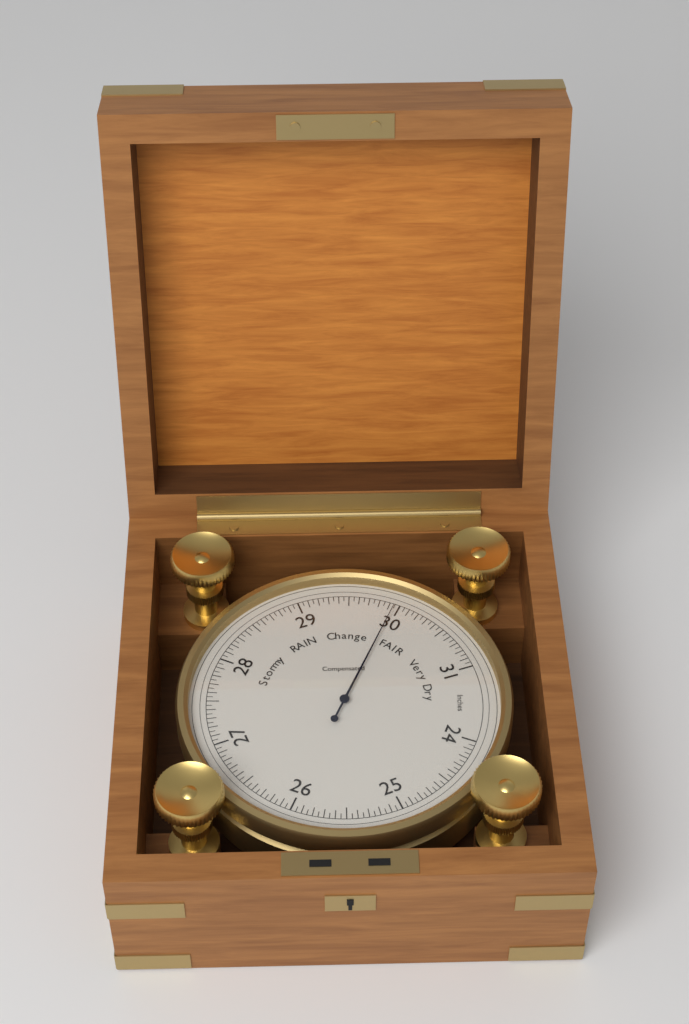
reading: 29.95 inHg
